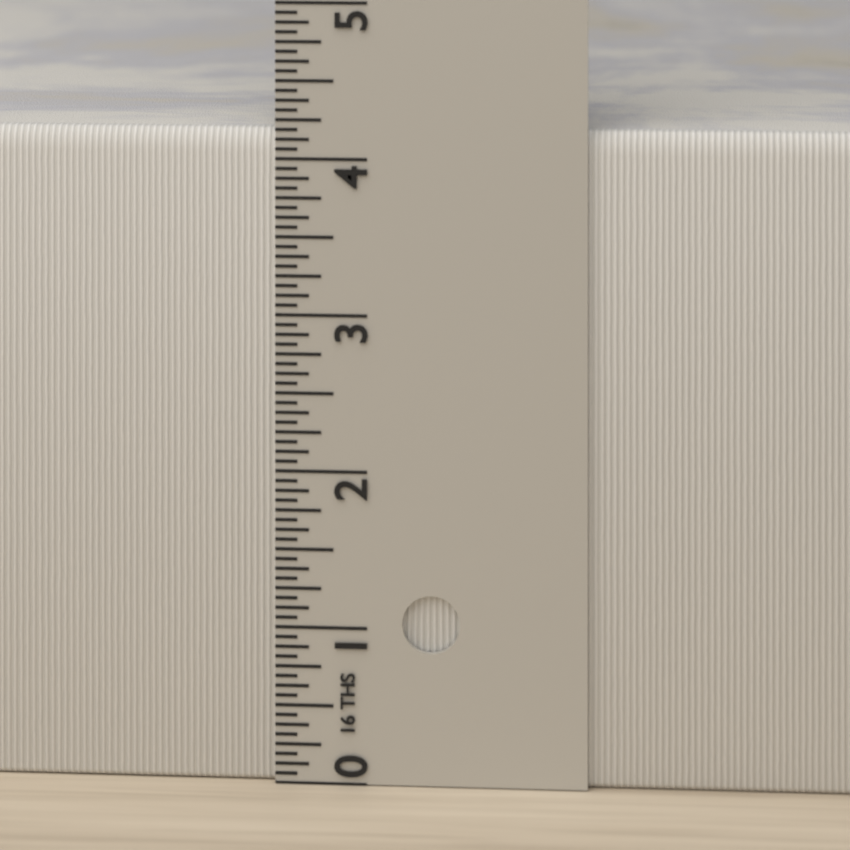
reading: 4.1875 in
